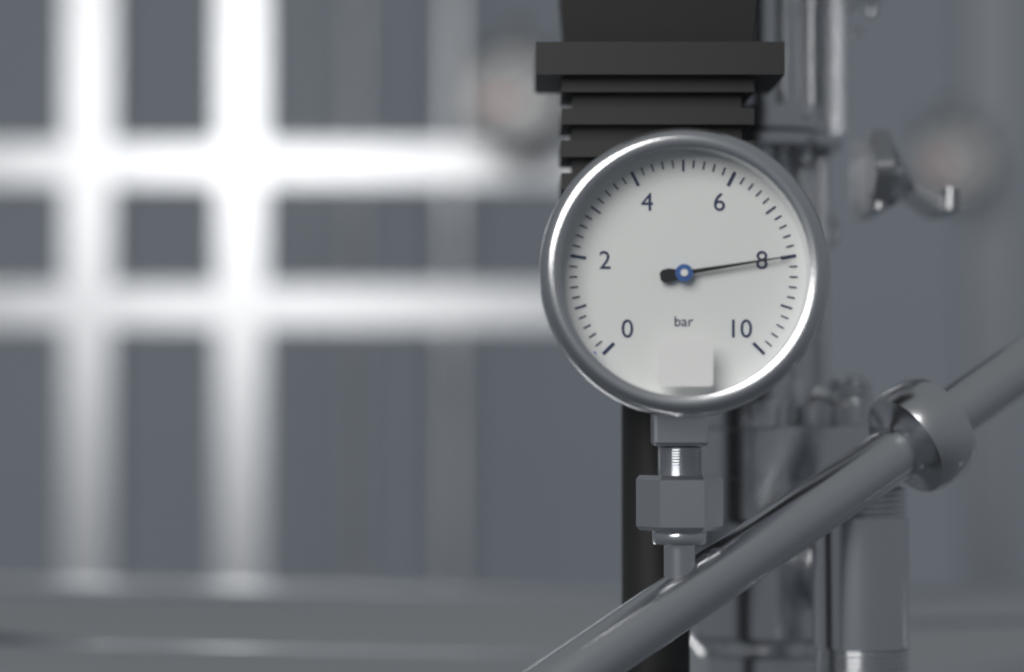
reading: 8.0 bar
